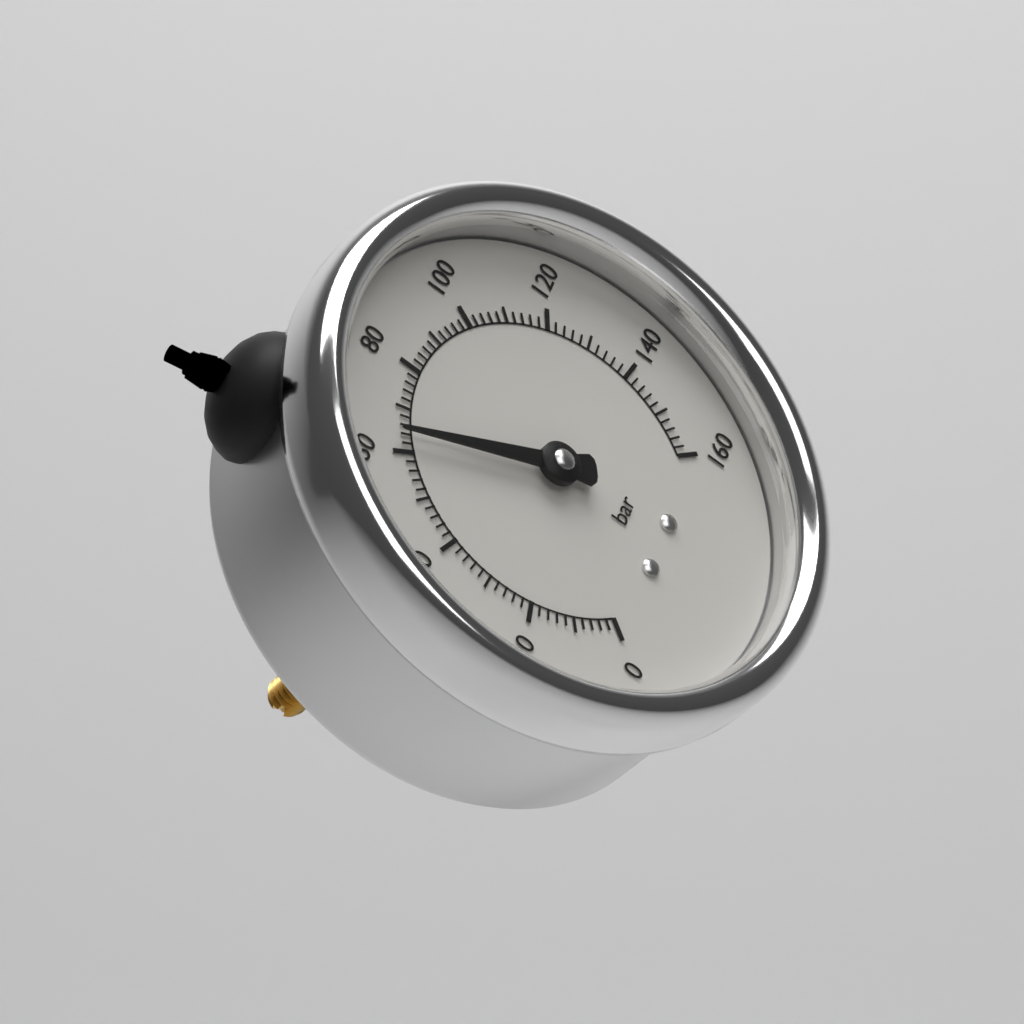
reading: 64 bar
